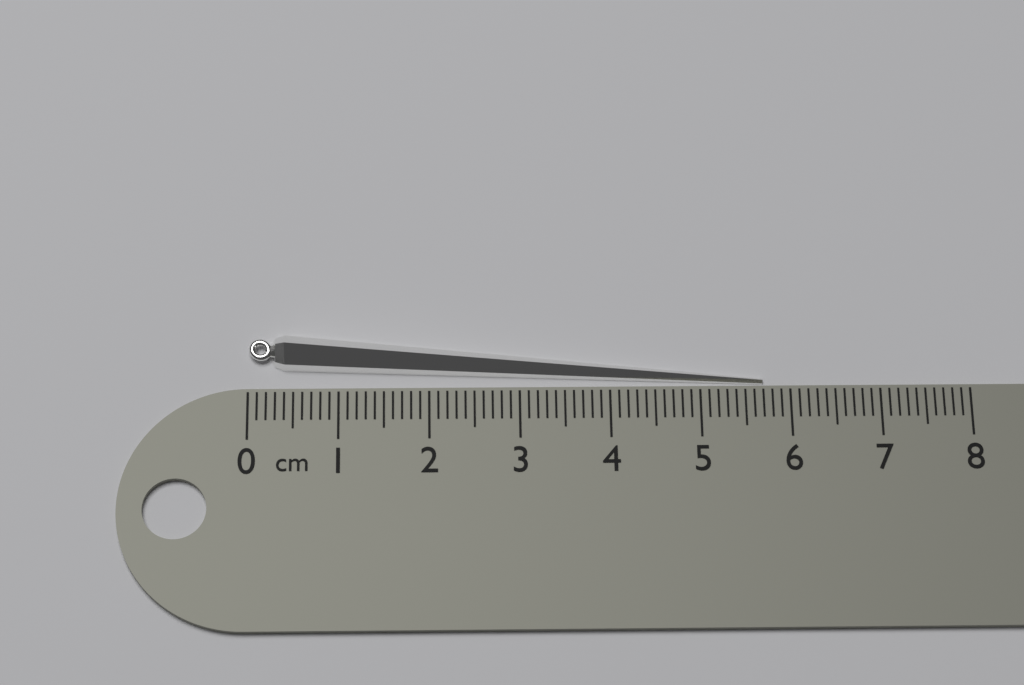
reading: 5.7 cm
